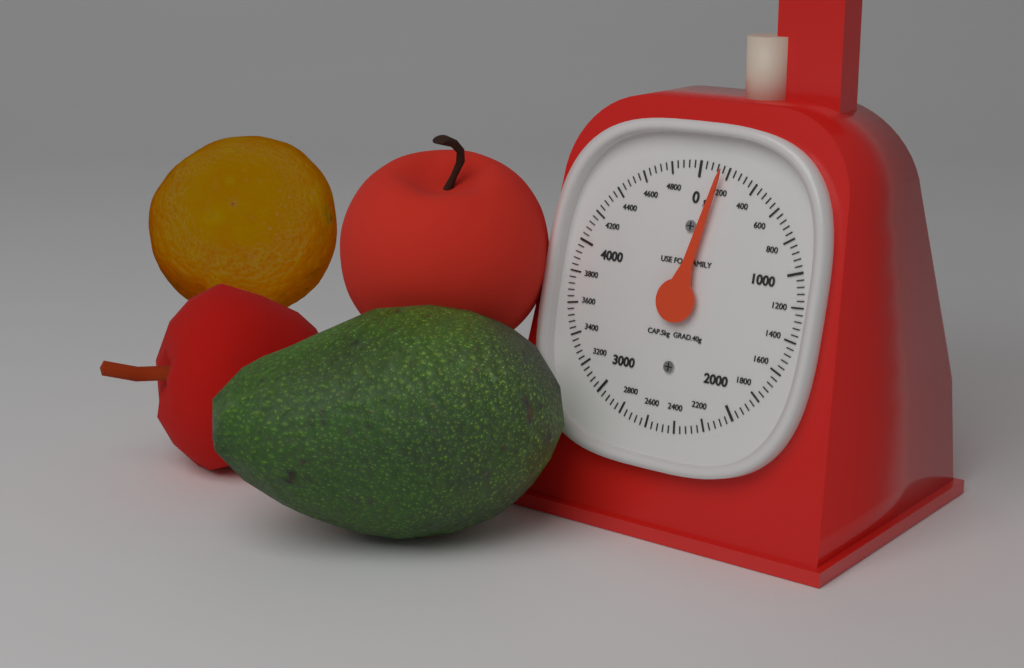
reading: 160 g
